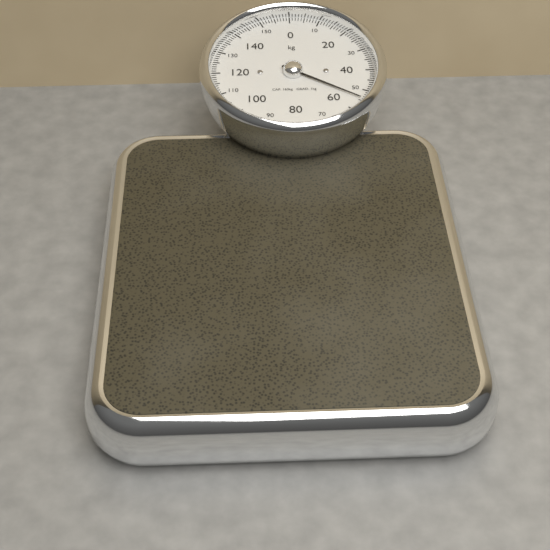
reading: 54 kg
